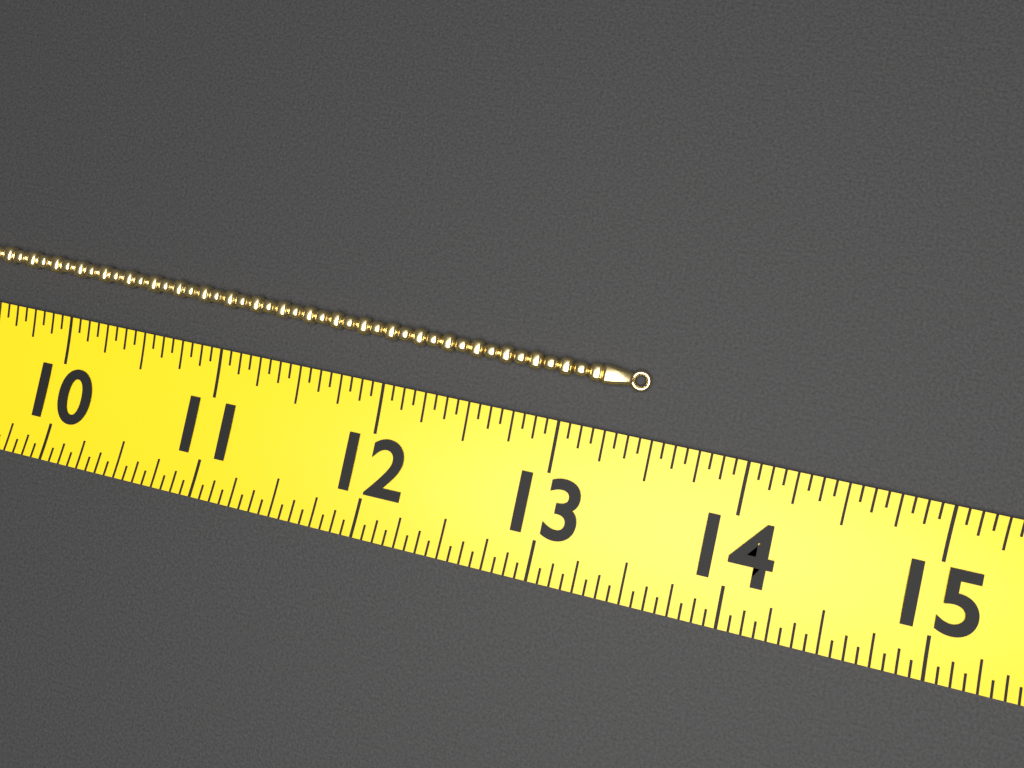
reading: 13.4375 (no unit)
